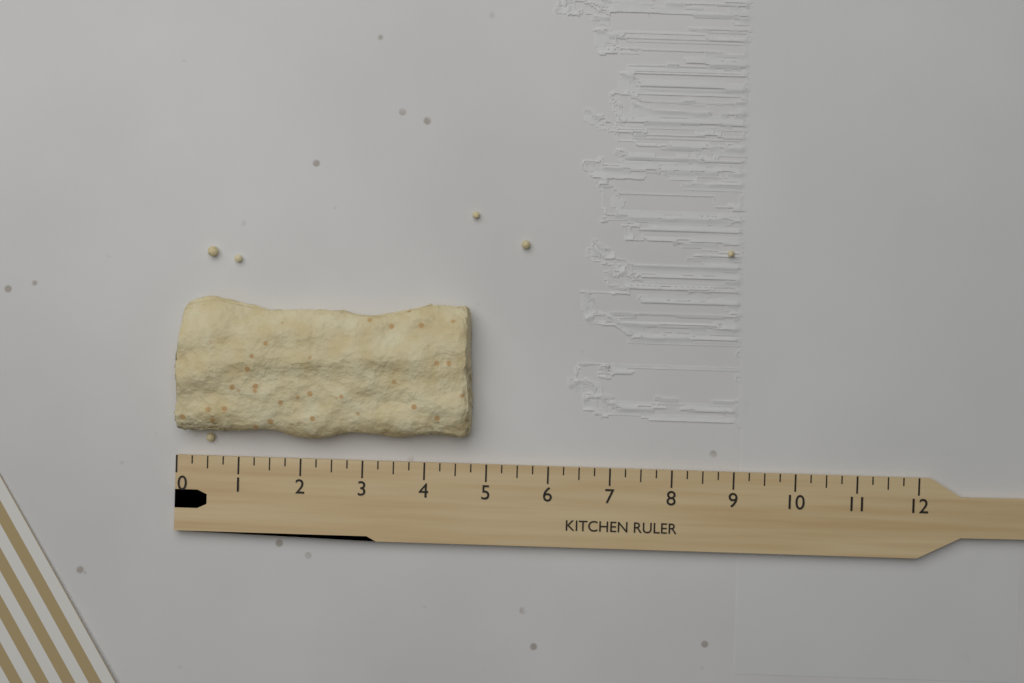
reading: 4.75 (no unit)
